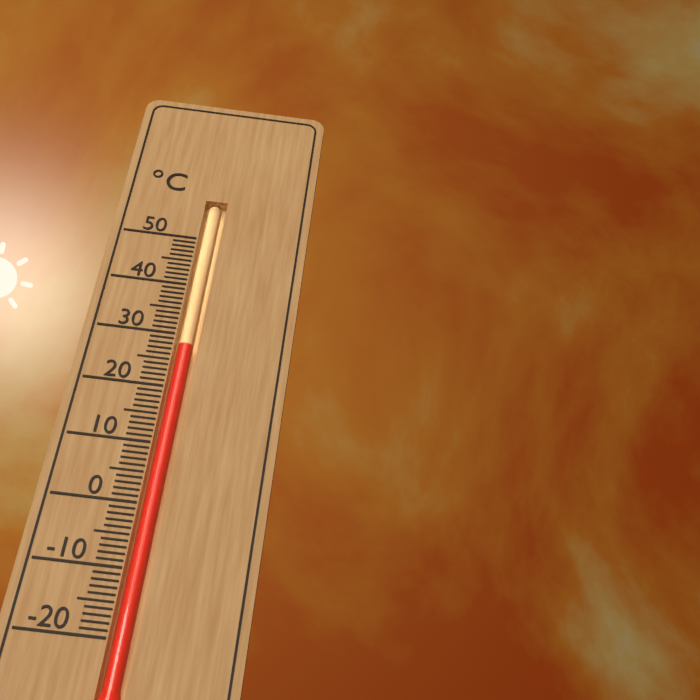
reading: 28 °C
